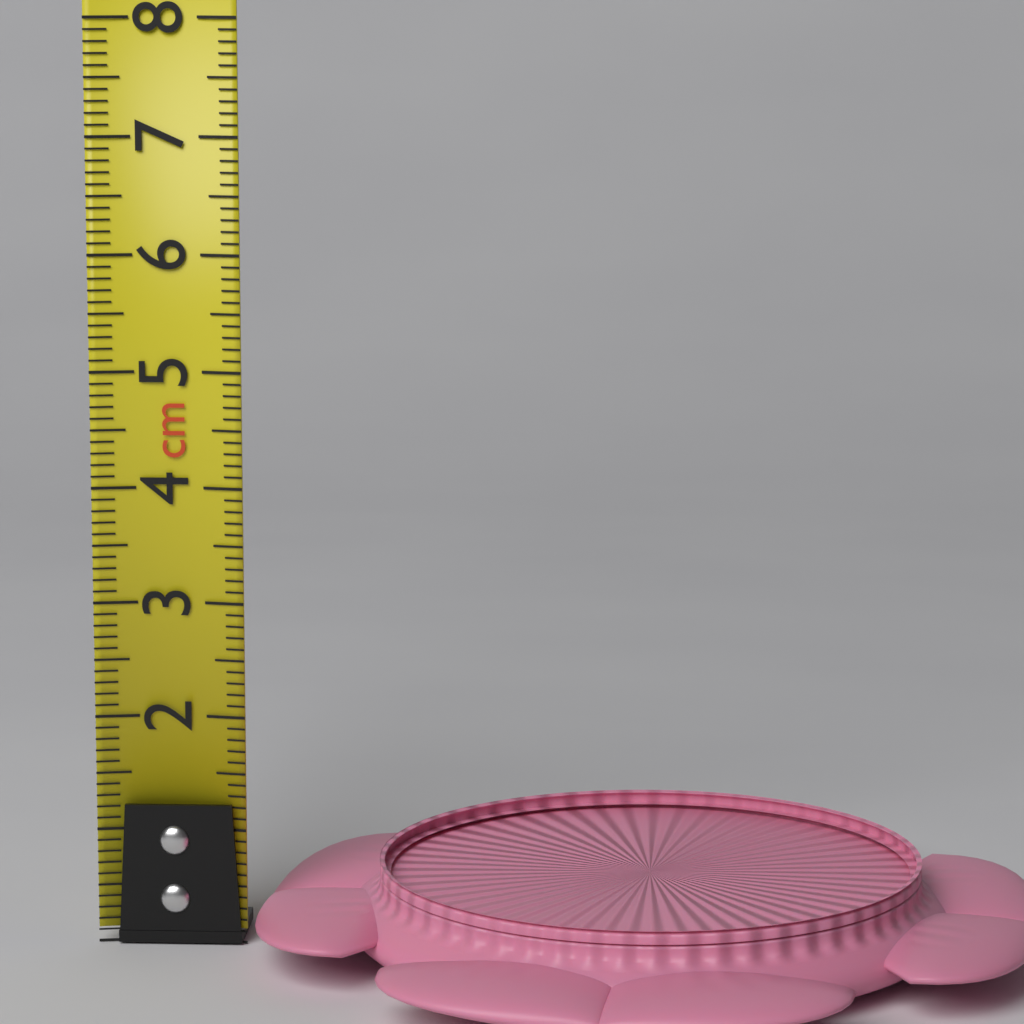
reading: 0.8 cm
